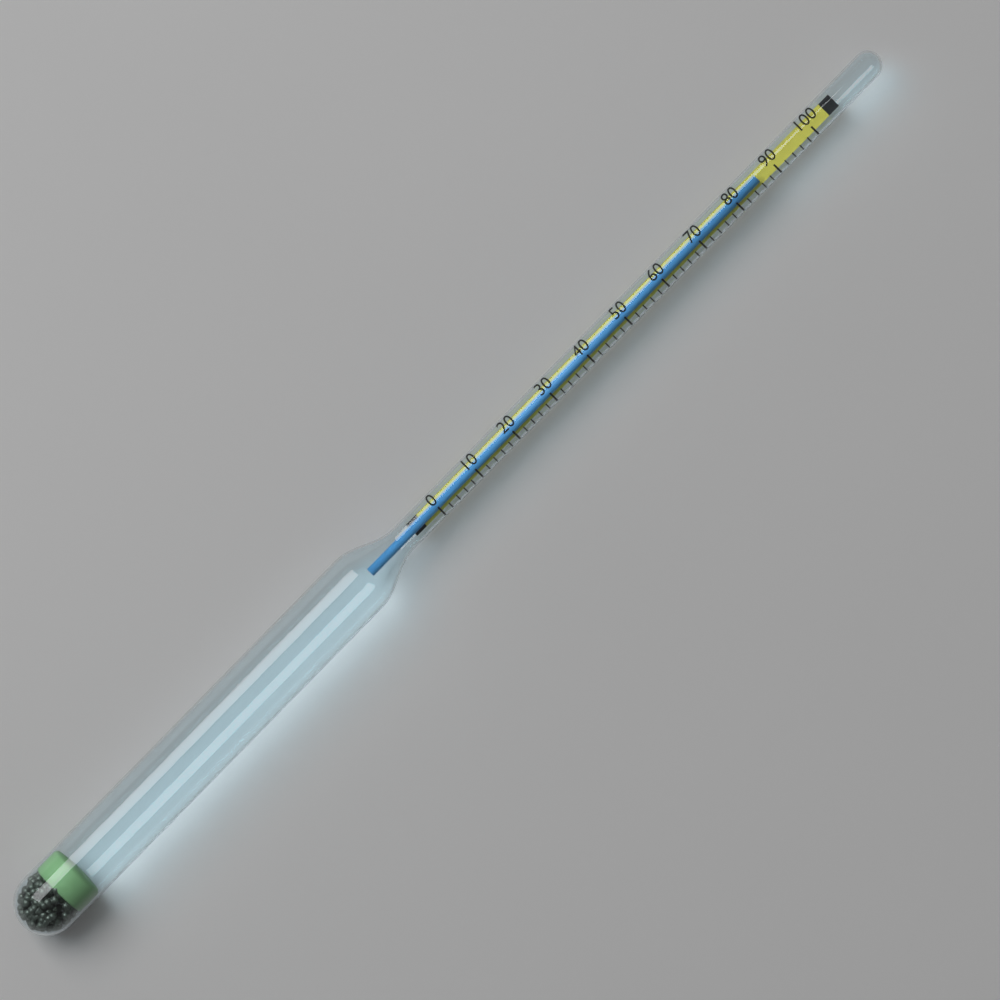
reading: 86 (no unit)
